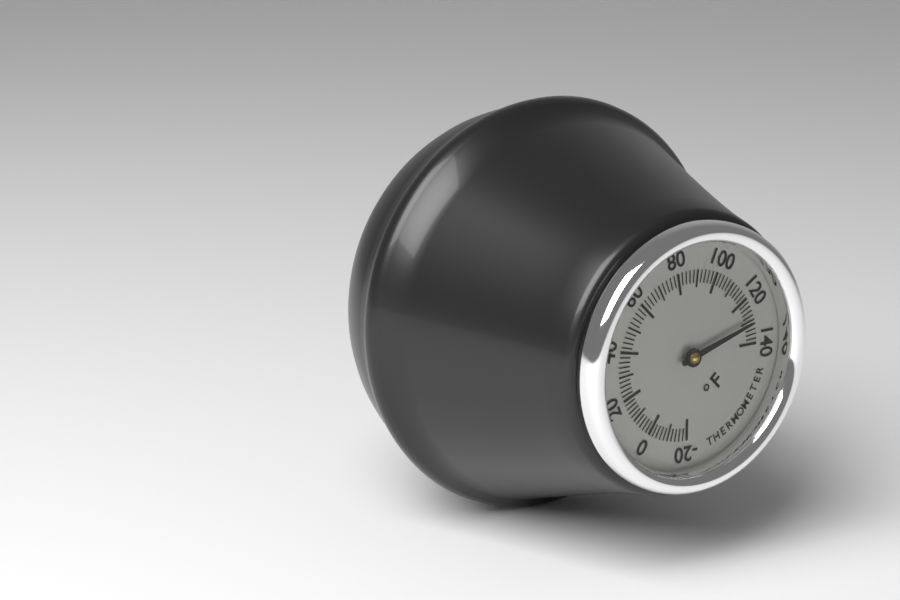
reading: 130 °F
